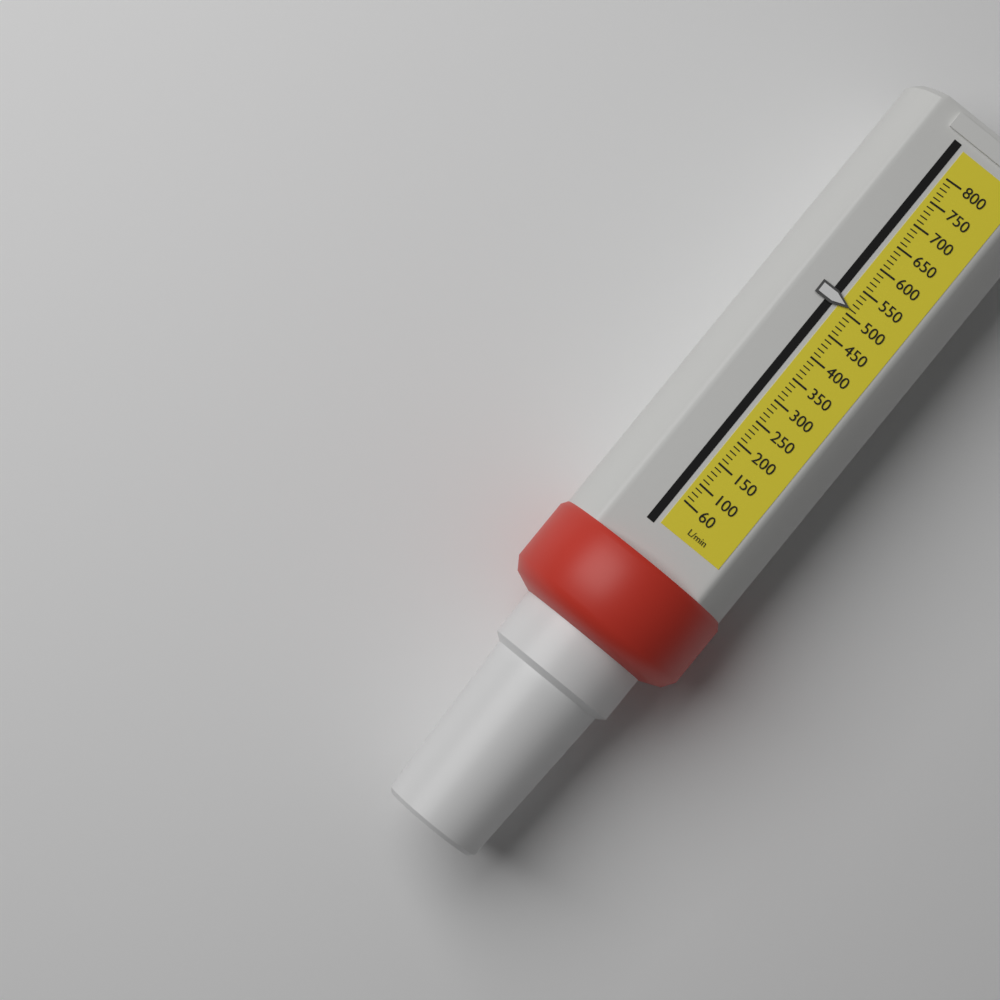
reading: 510 L/min
